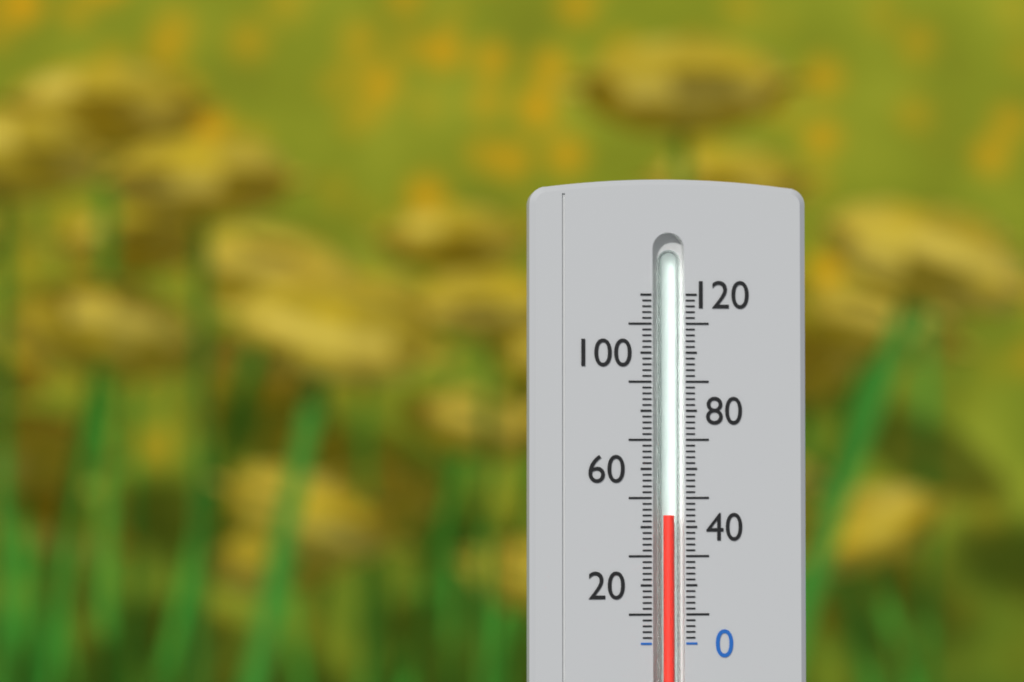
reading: 44 (no unit)
